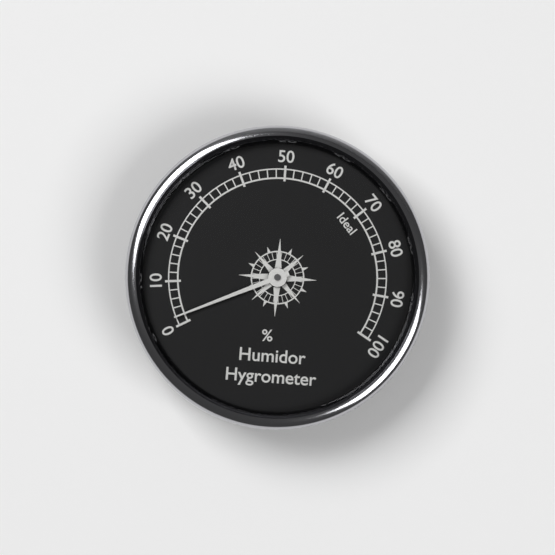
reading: 2 %
